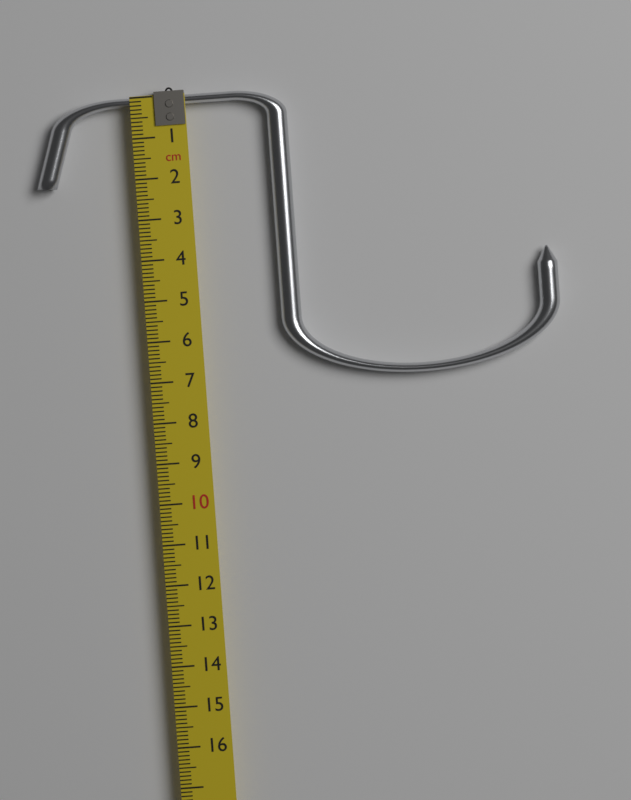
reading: 7.2 cm
